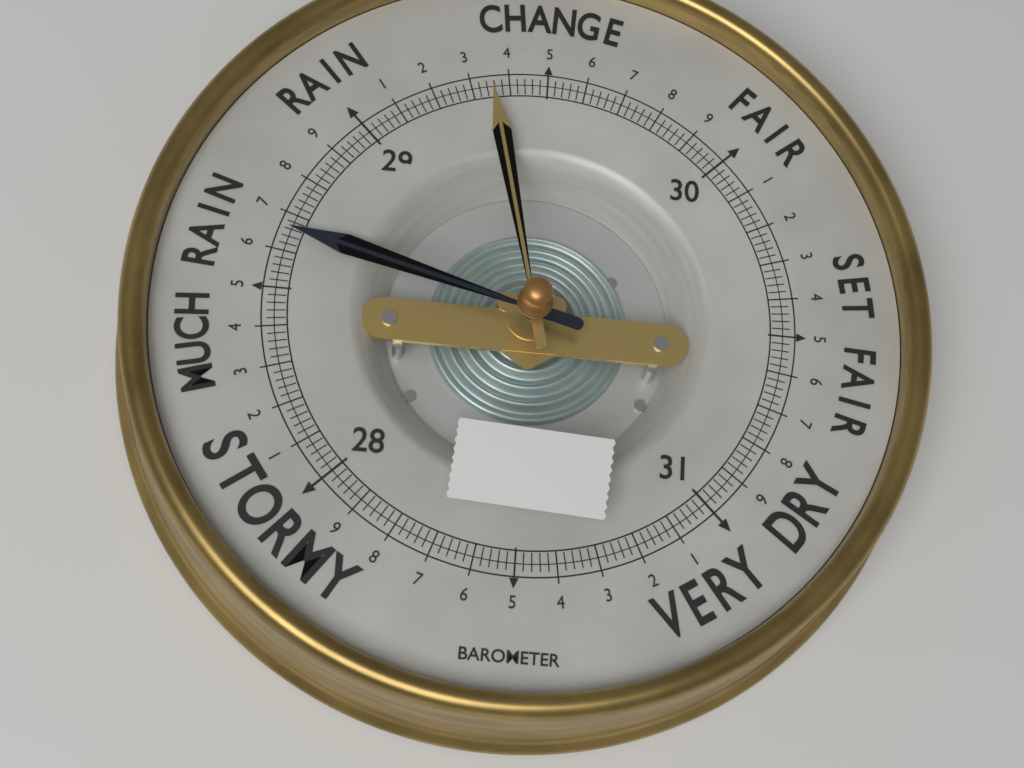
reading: 28.66 (no unit)
